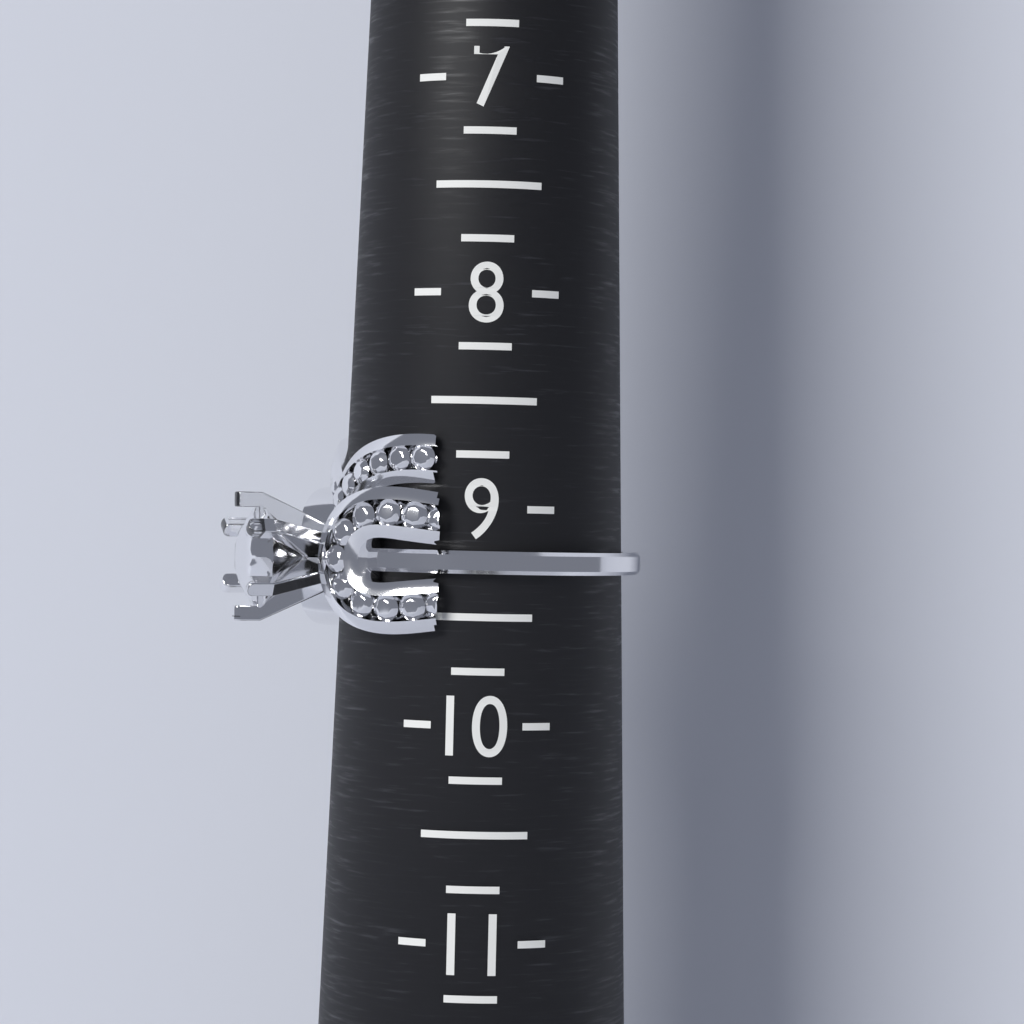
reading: 9.30 (no unit)
